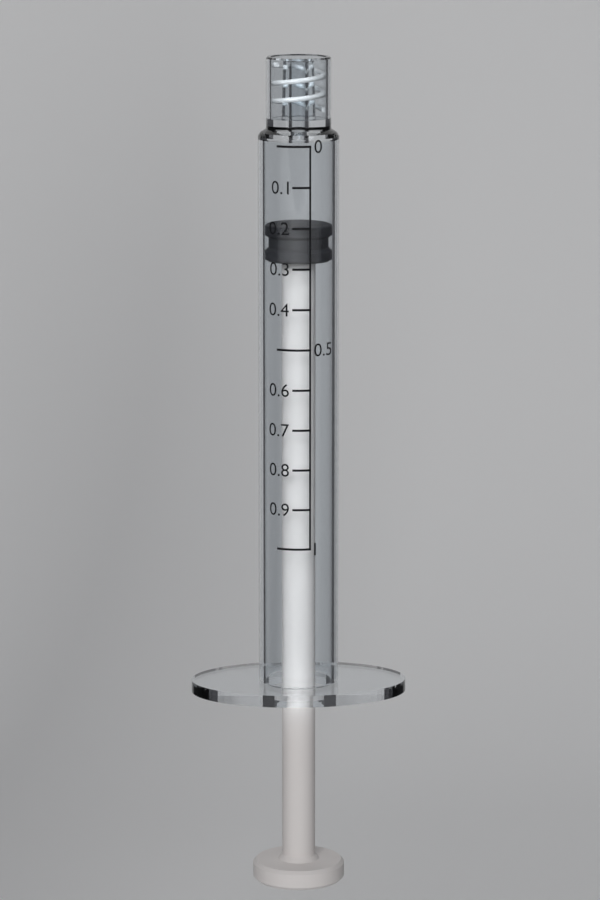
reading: 0.2 (no unit)
